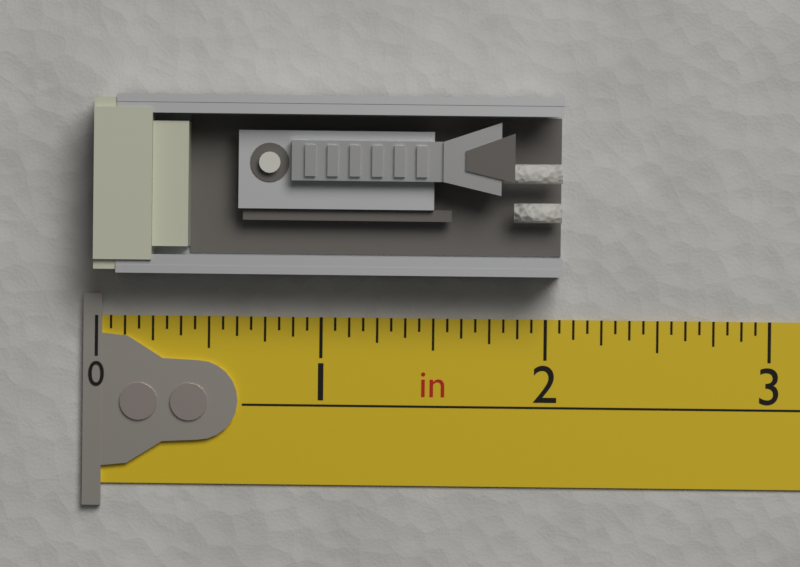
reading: 2.0625 in
